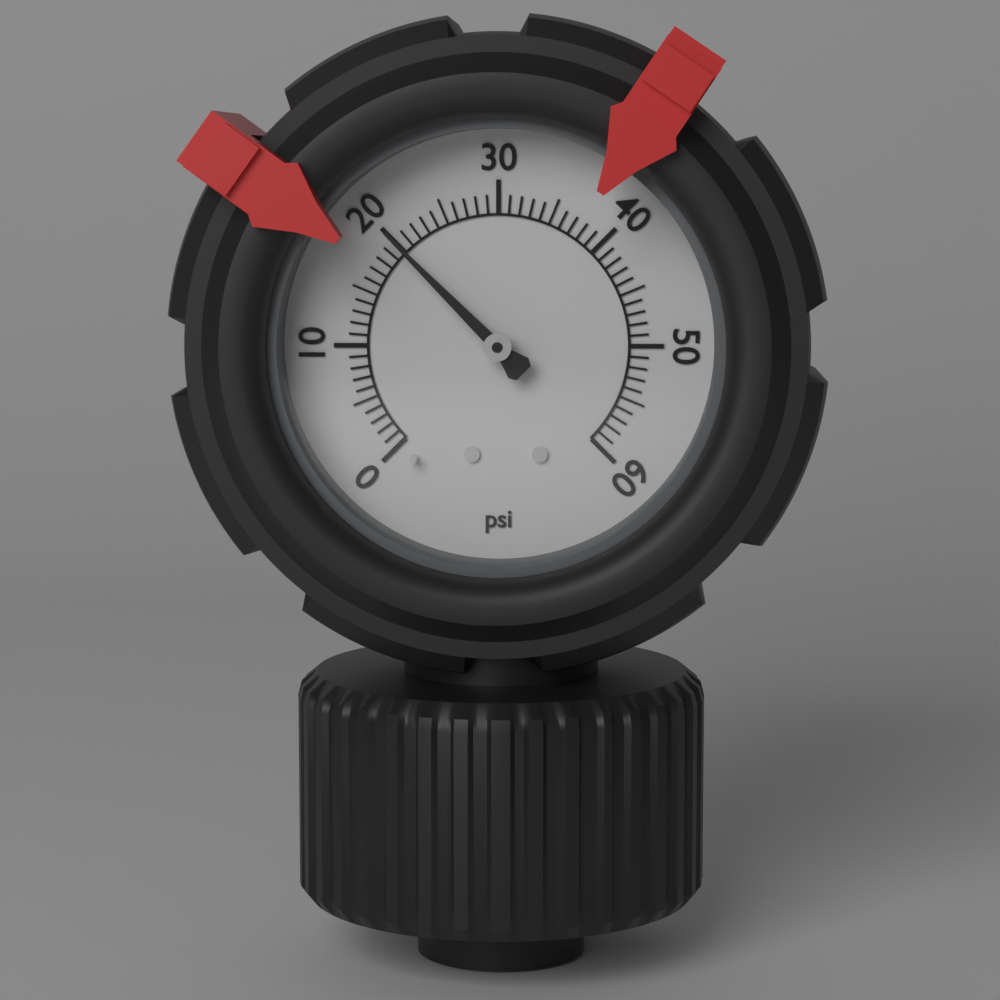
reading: 20 psi
